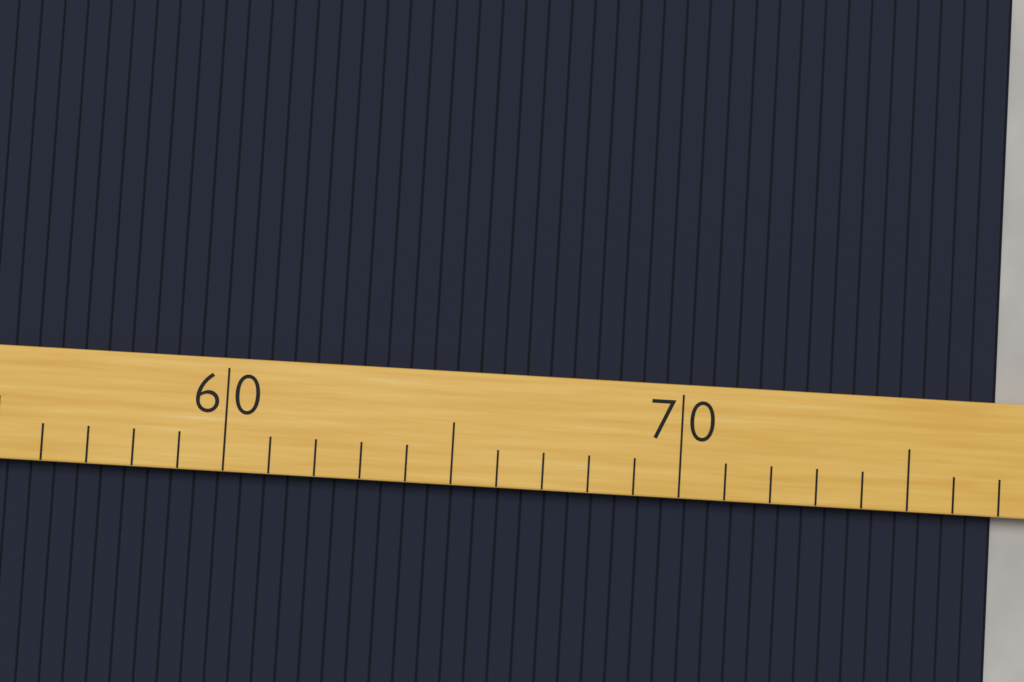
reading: 77 (no unit)
